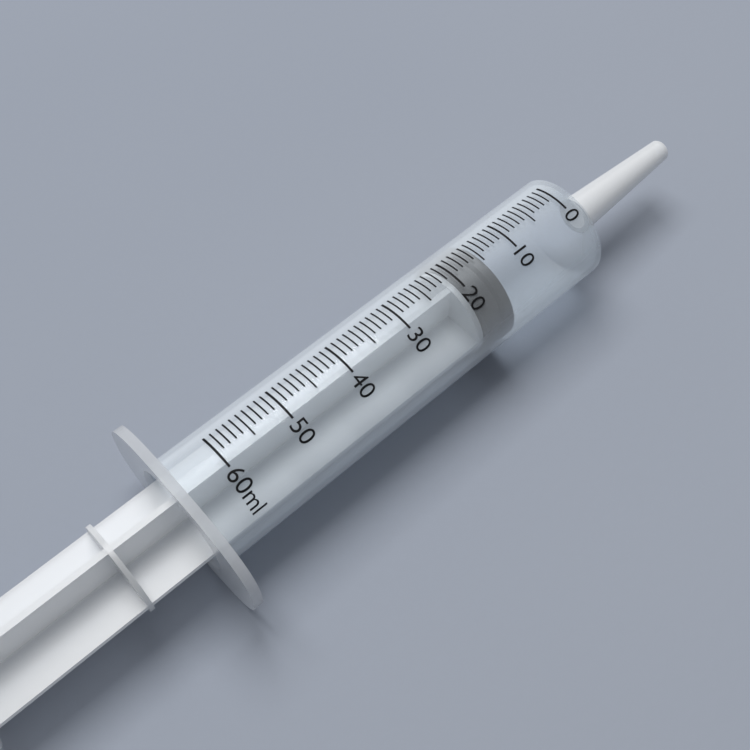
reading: 15 ml
